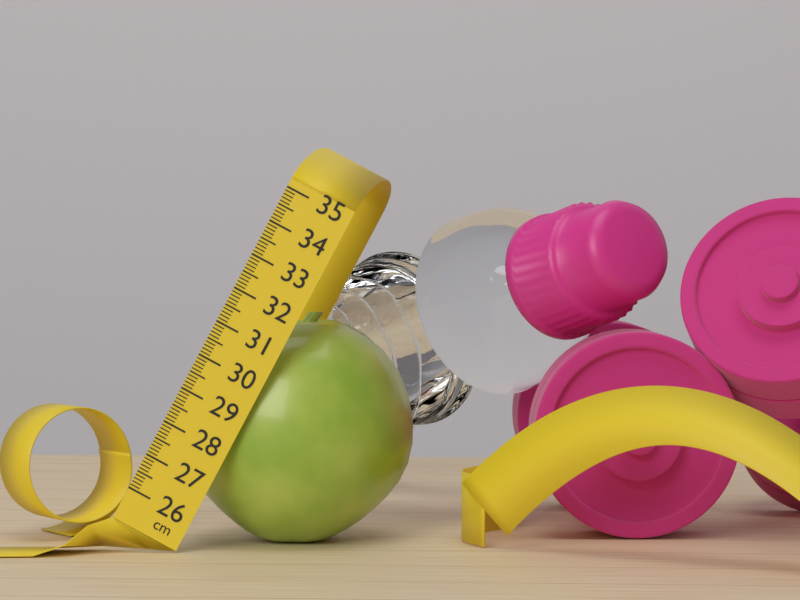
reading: 32.3 cm
